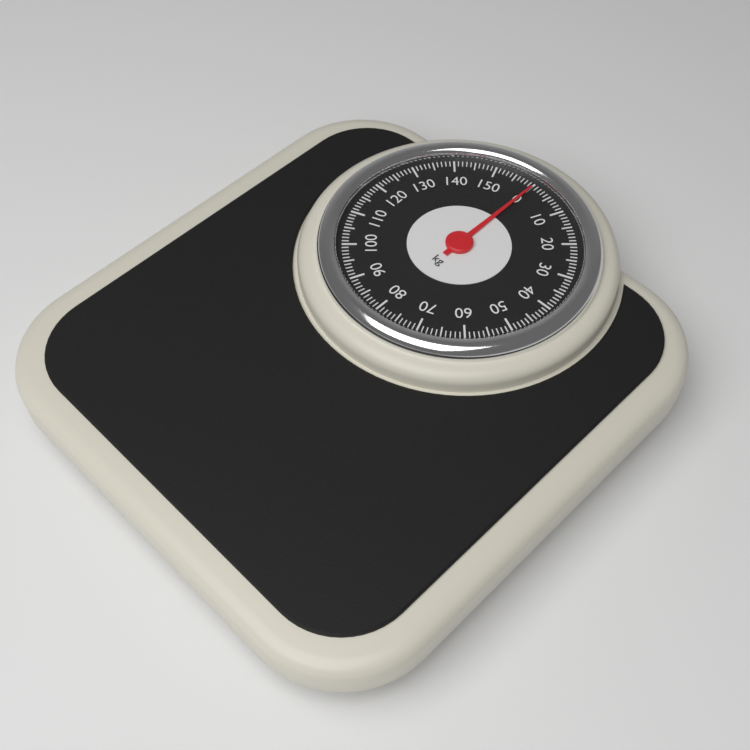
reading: 0 kg
